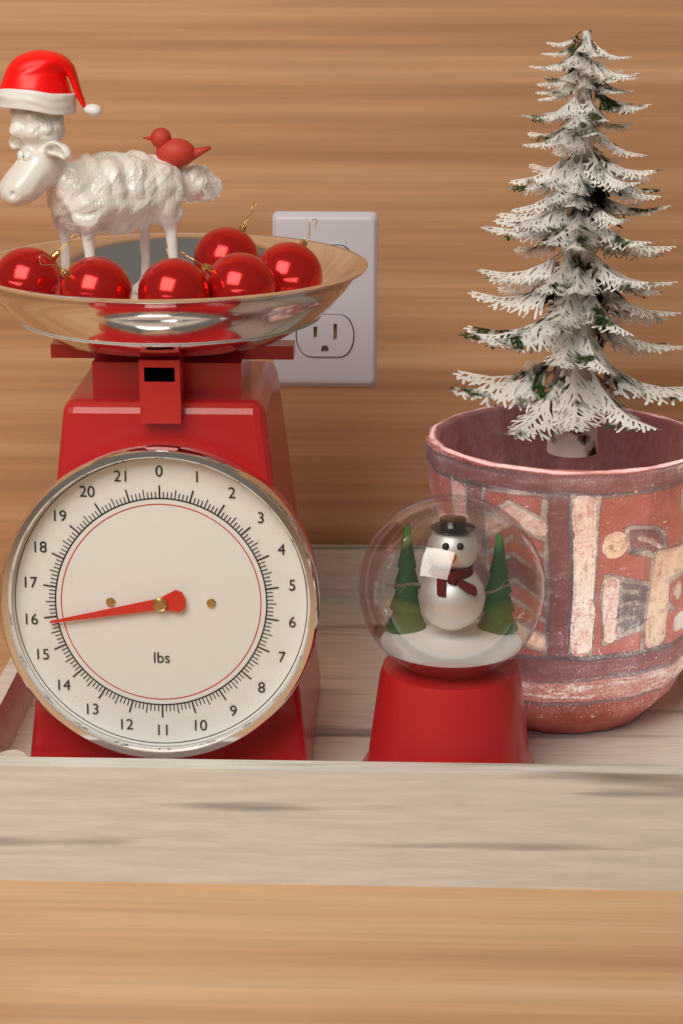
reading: 15.875 lbs
